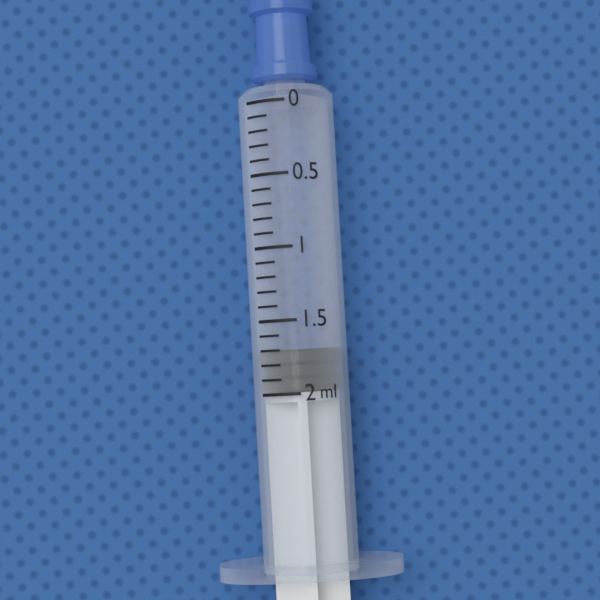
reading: 1.7 ml
